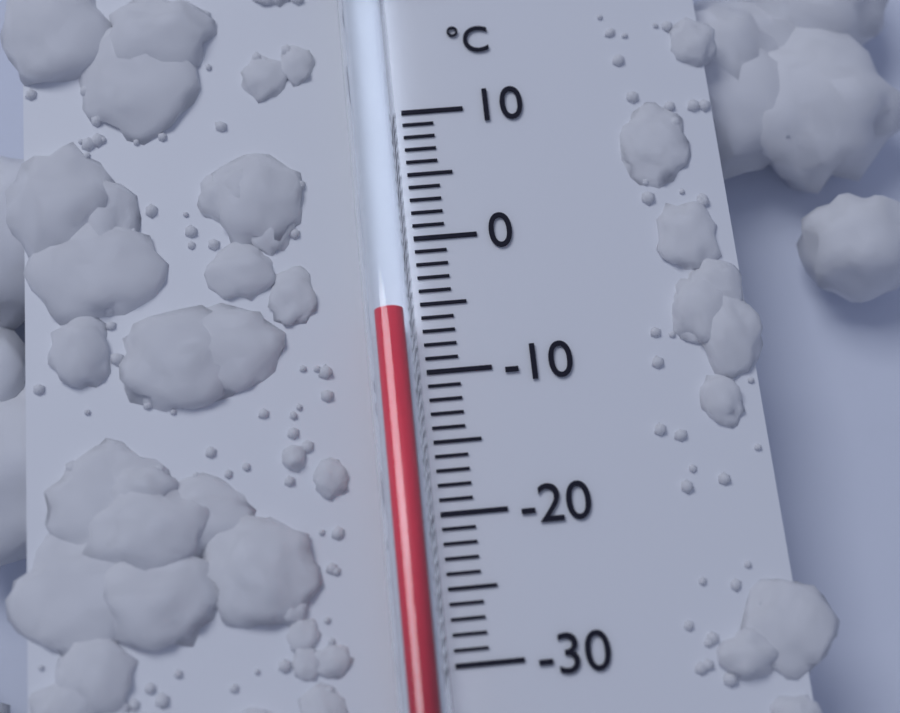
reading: -6 °C
